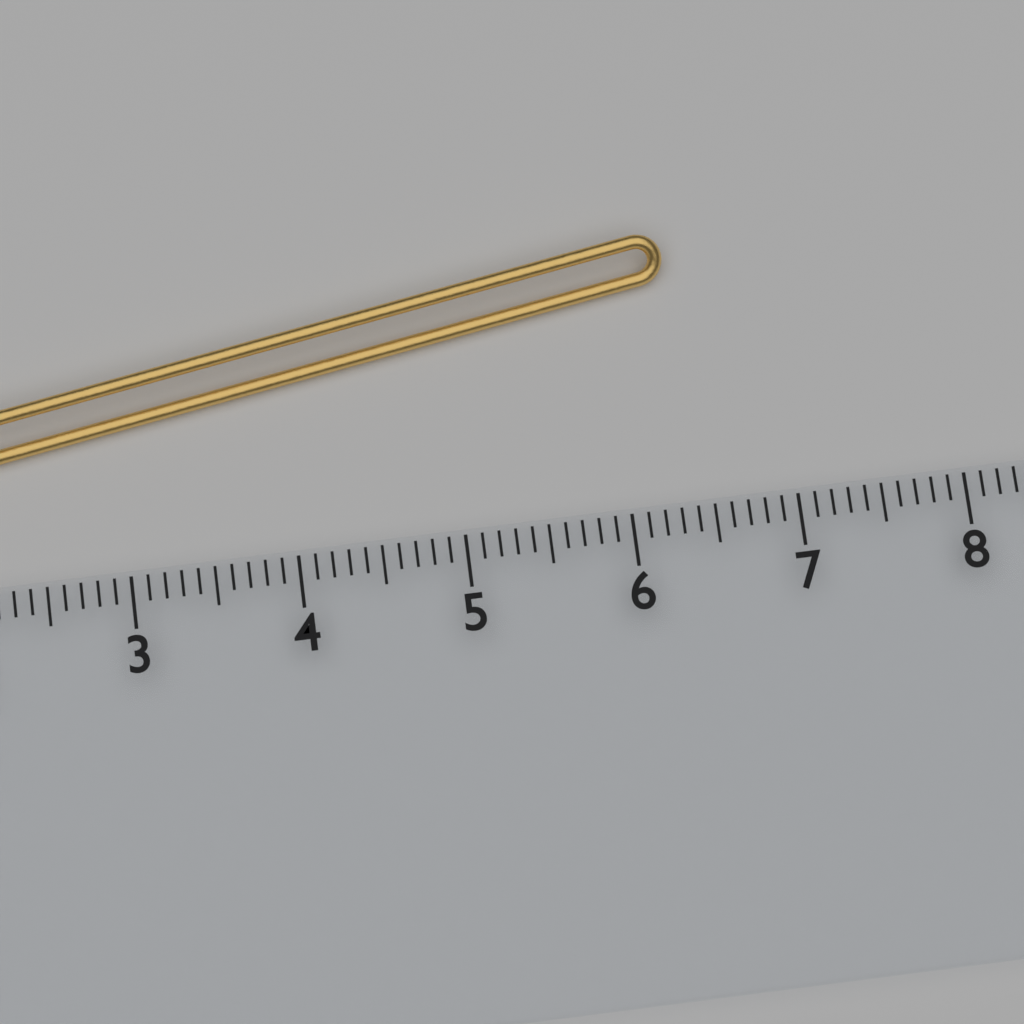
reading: 6.4 cm
